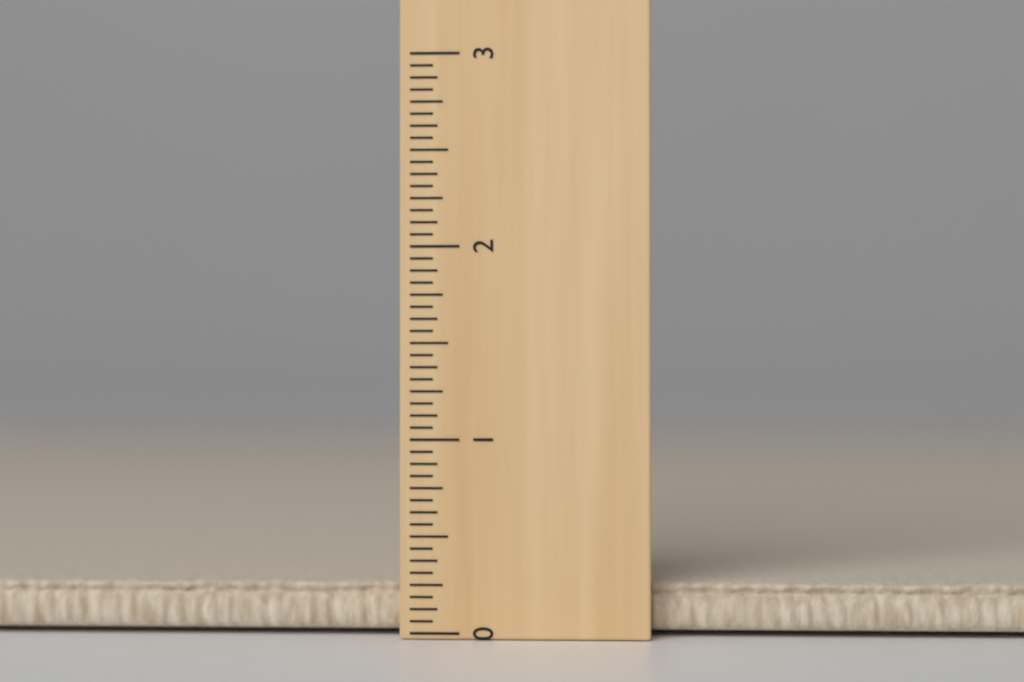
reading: 0.2500 (no unit)
